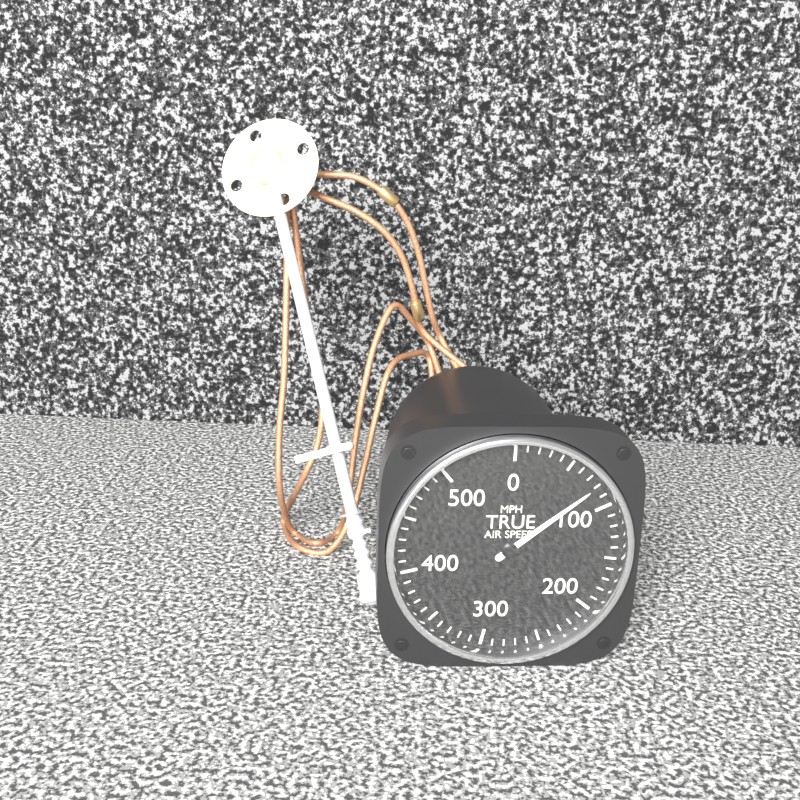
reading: 80 MPH
